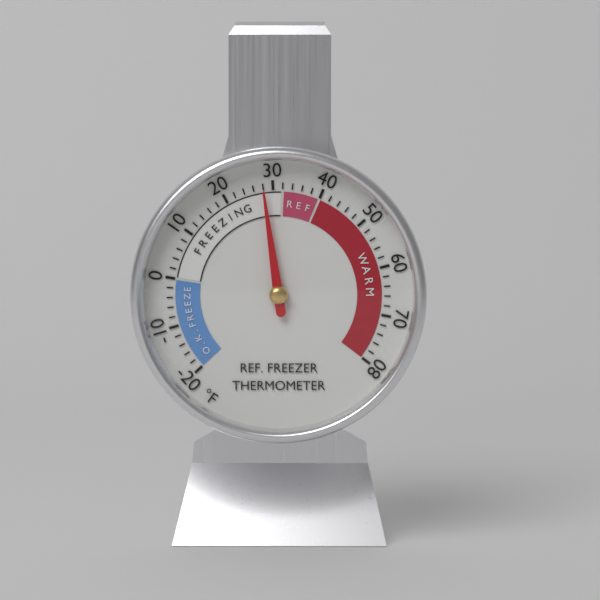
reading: 28 °F
